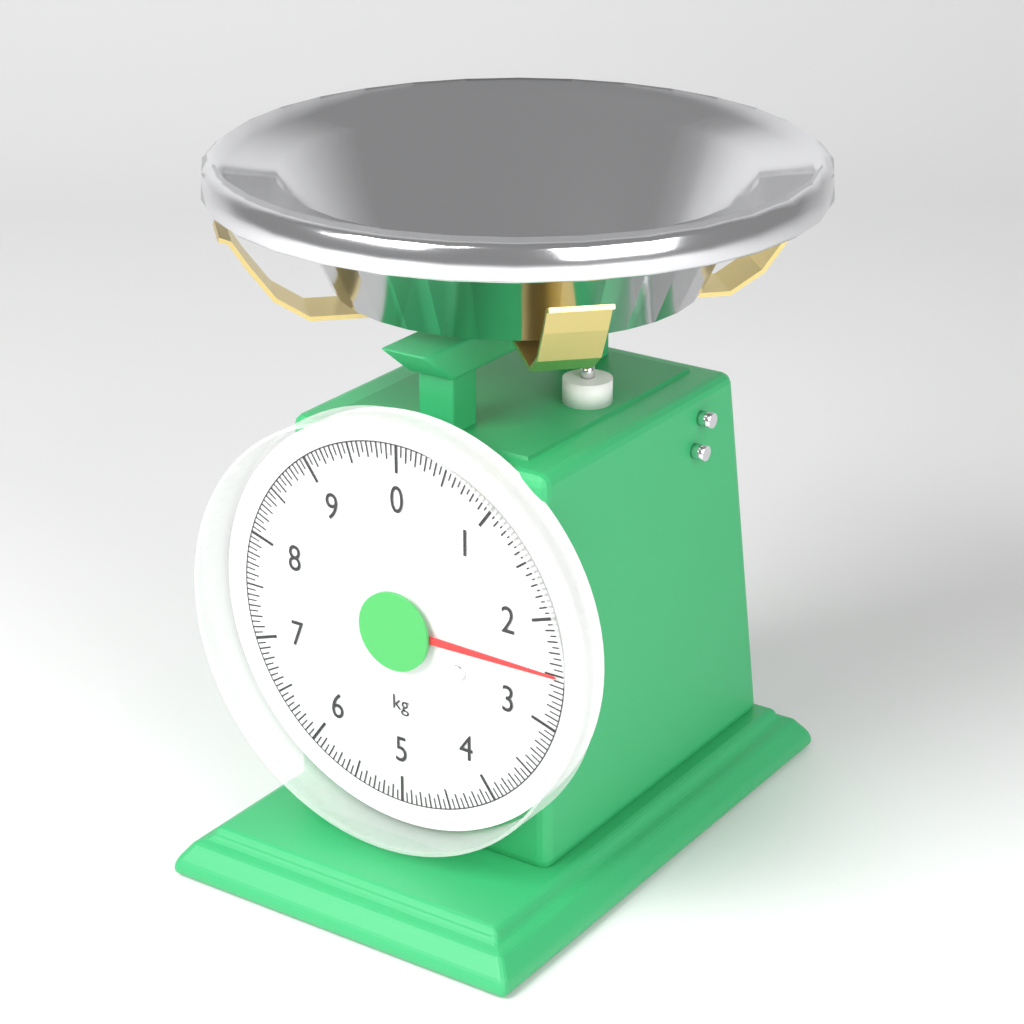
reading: 2.50 kg
